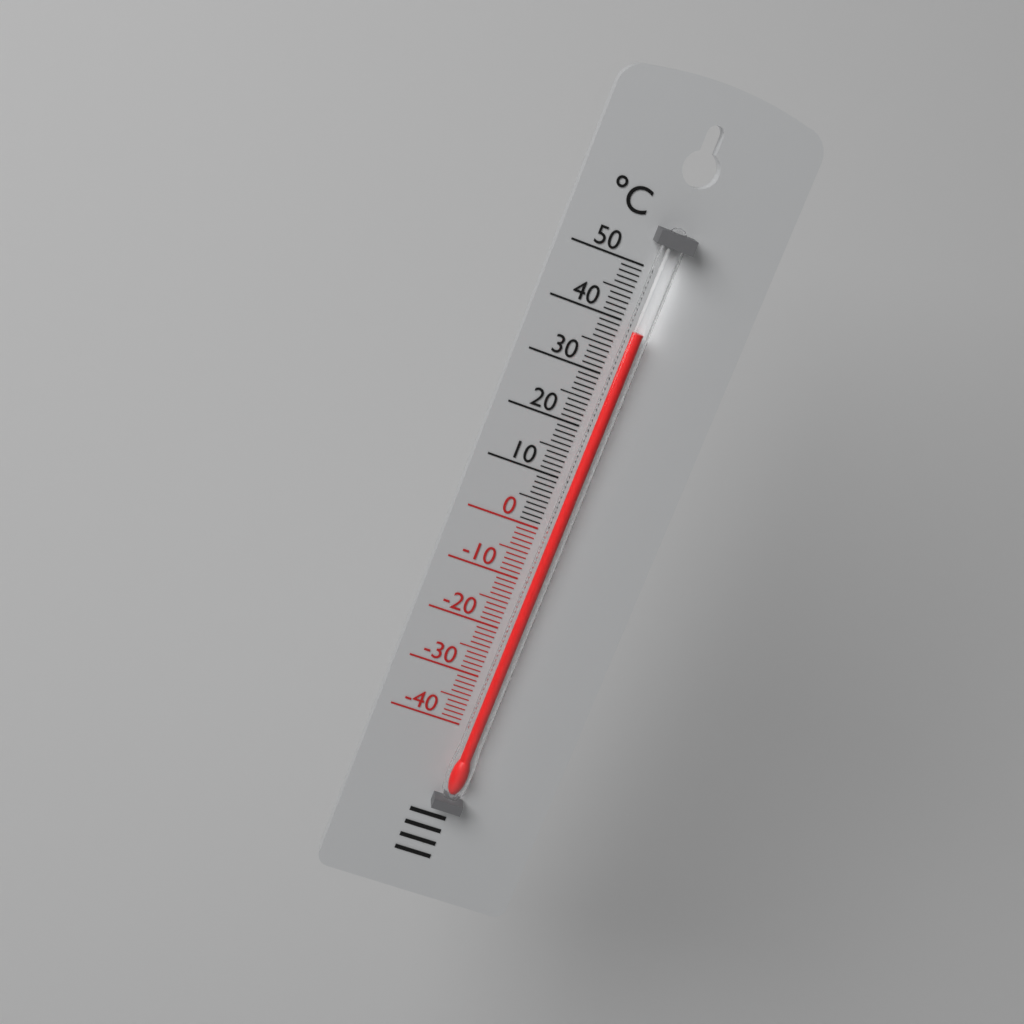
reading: 39 °C
